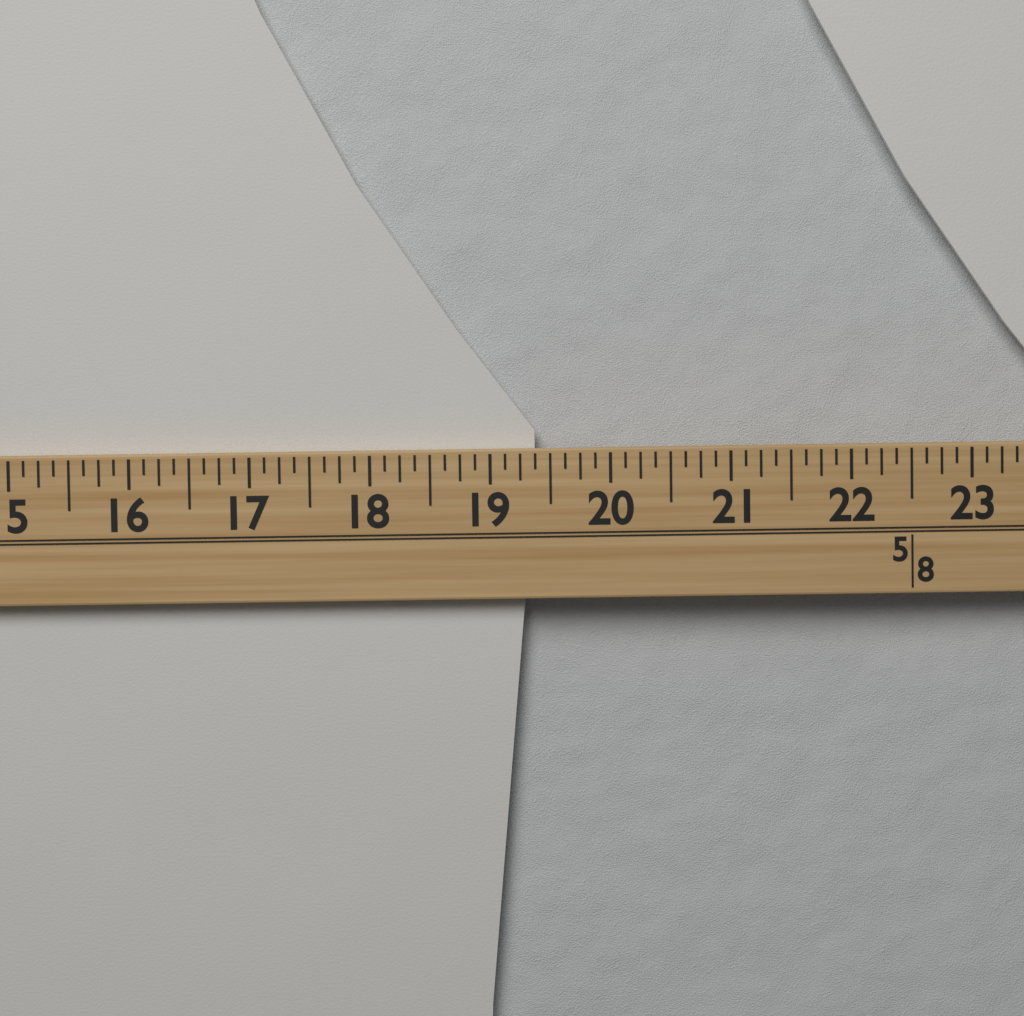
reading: 19.375 (no unit)
